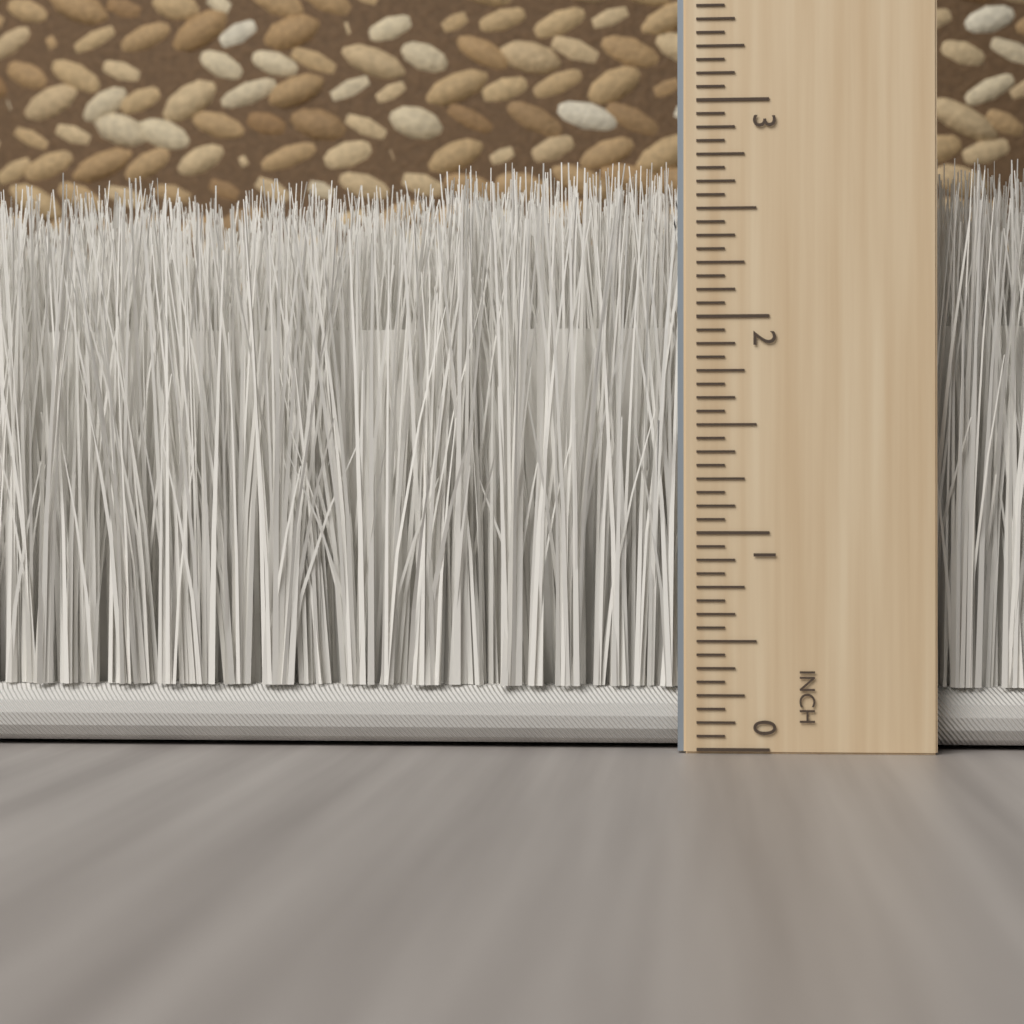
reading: 2.7500 inch
